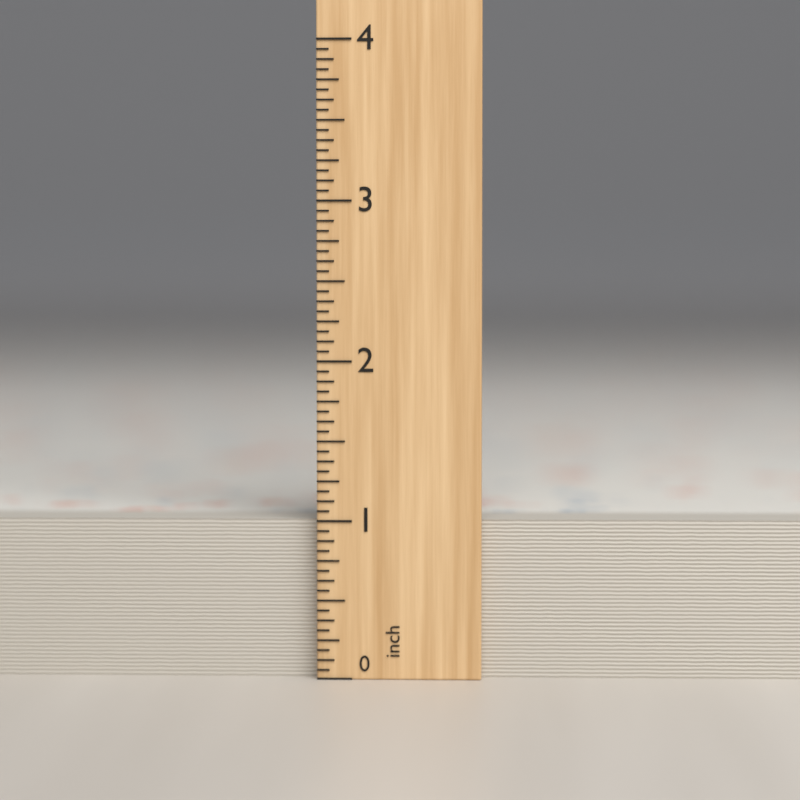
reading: 1.0000 inch
